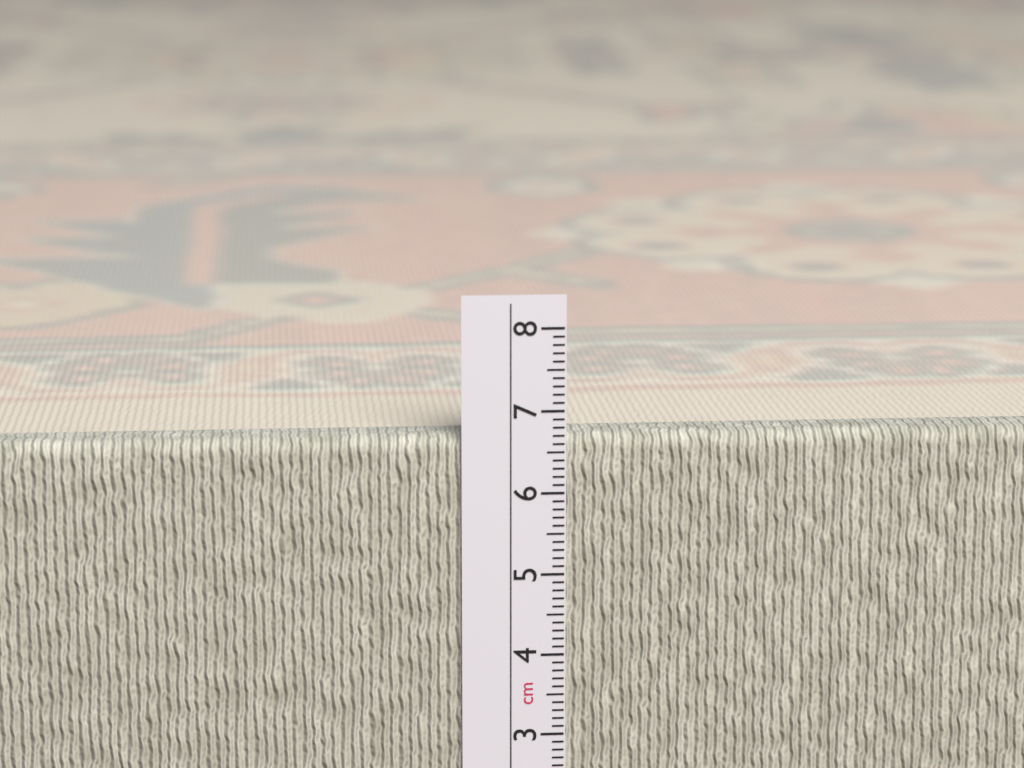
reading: 6.7 cm
